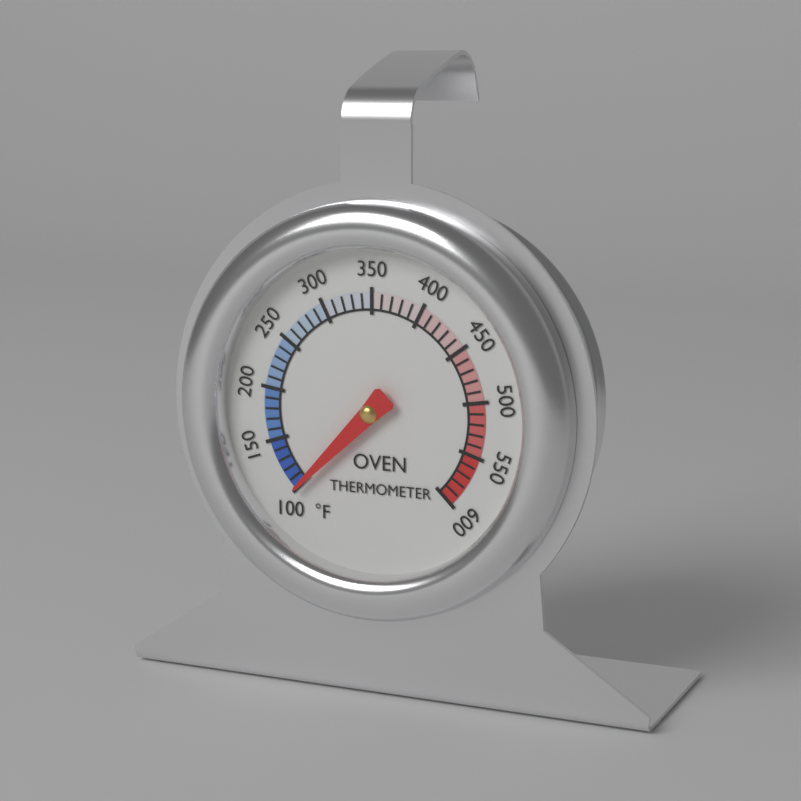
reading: 100 °F
